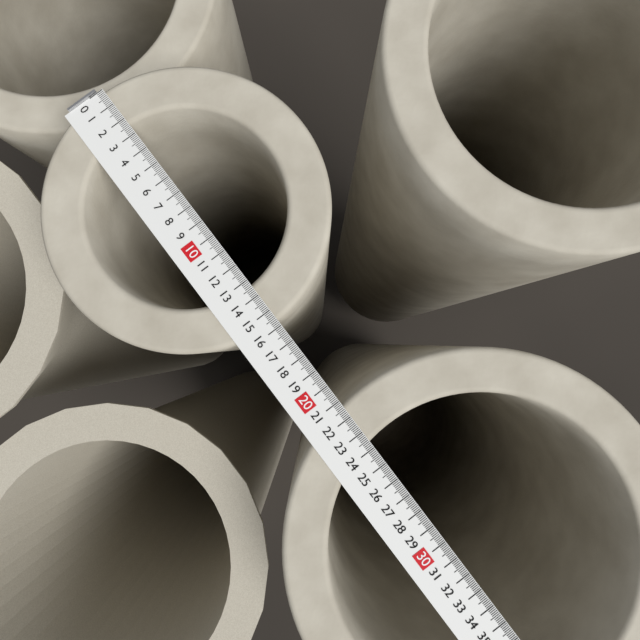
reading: 15.7 (no unit)
